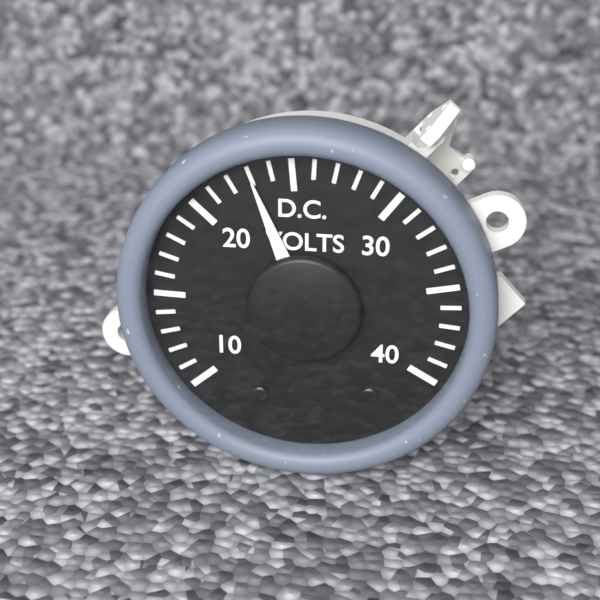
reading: 23 V
